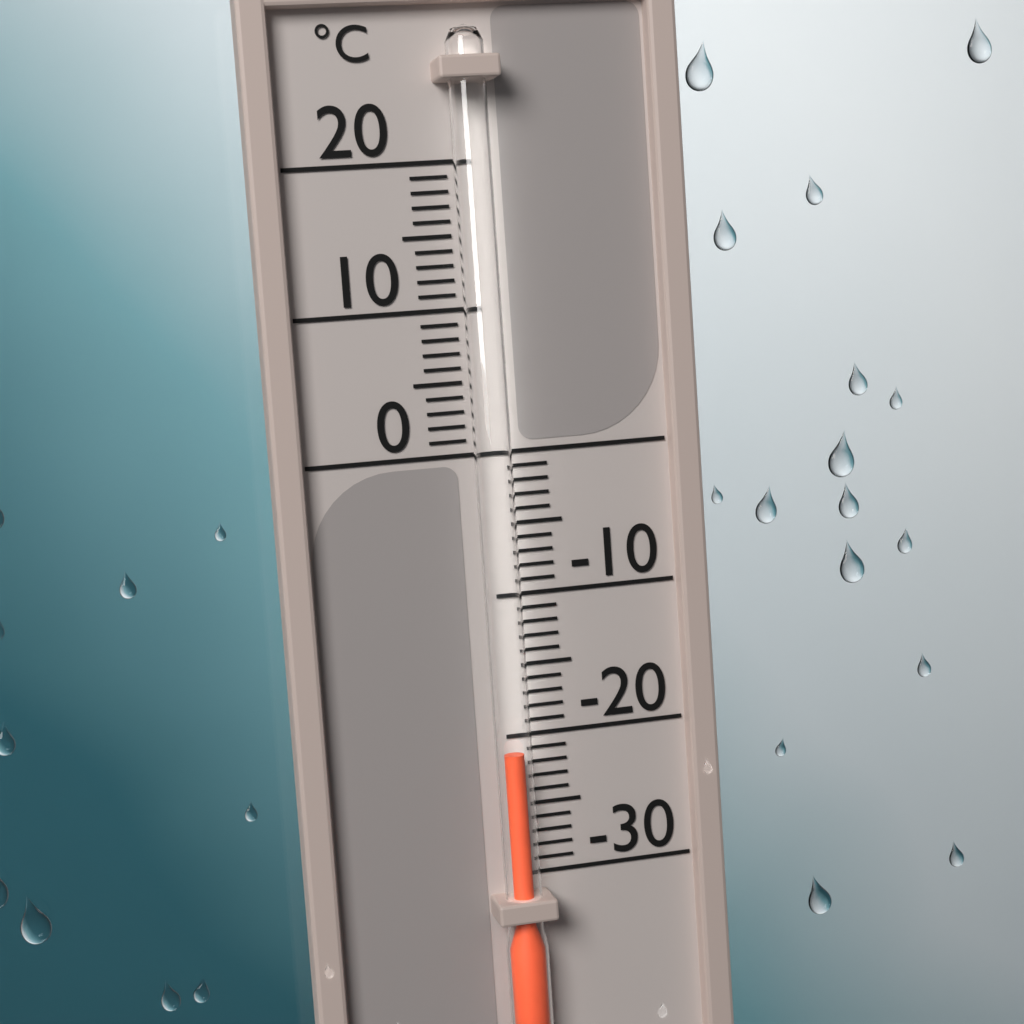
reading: -21 °C
